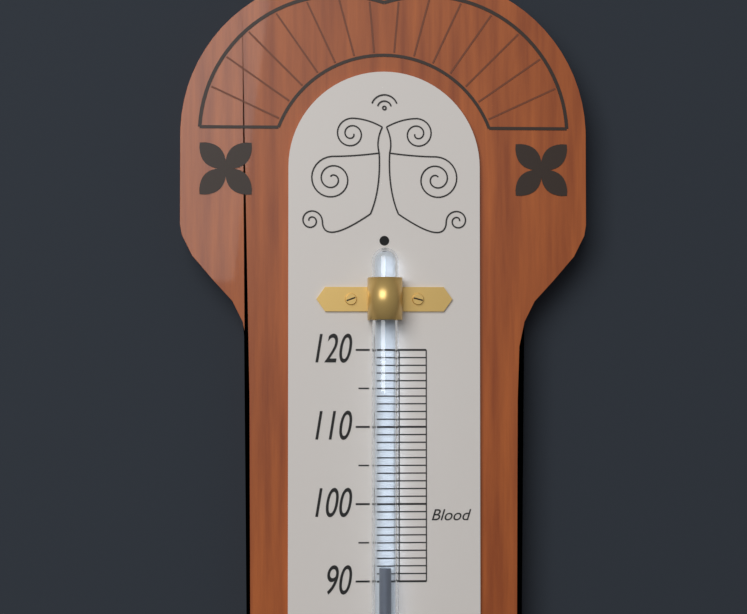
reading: 92 (no unit)
